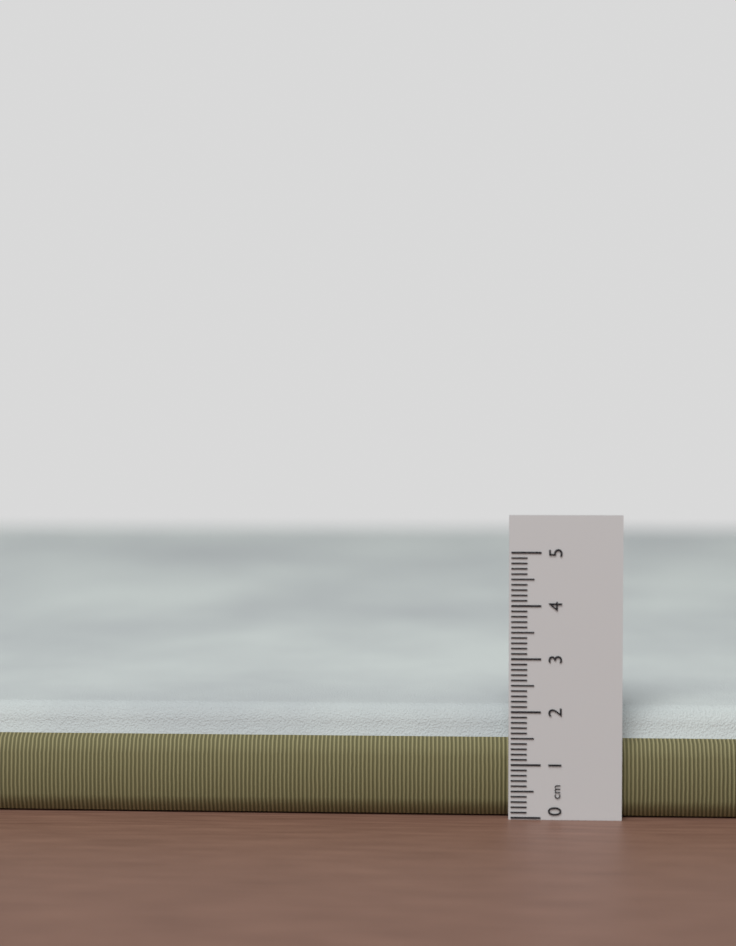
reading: 2.0 cm
